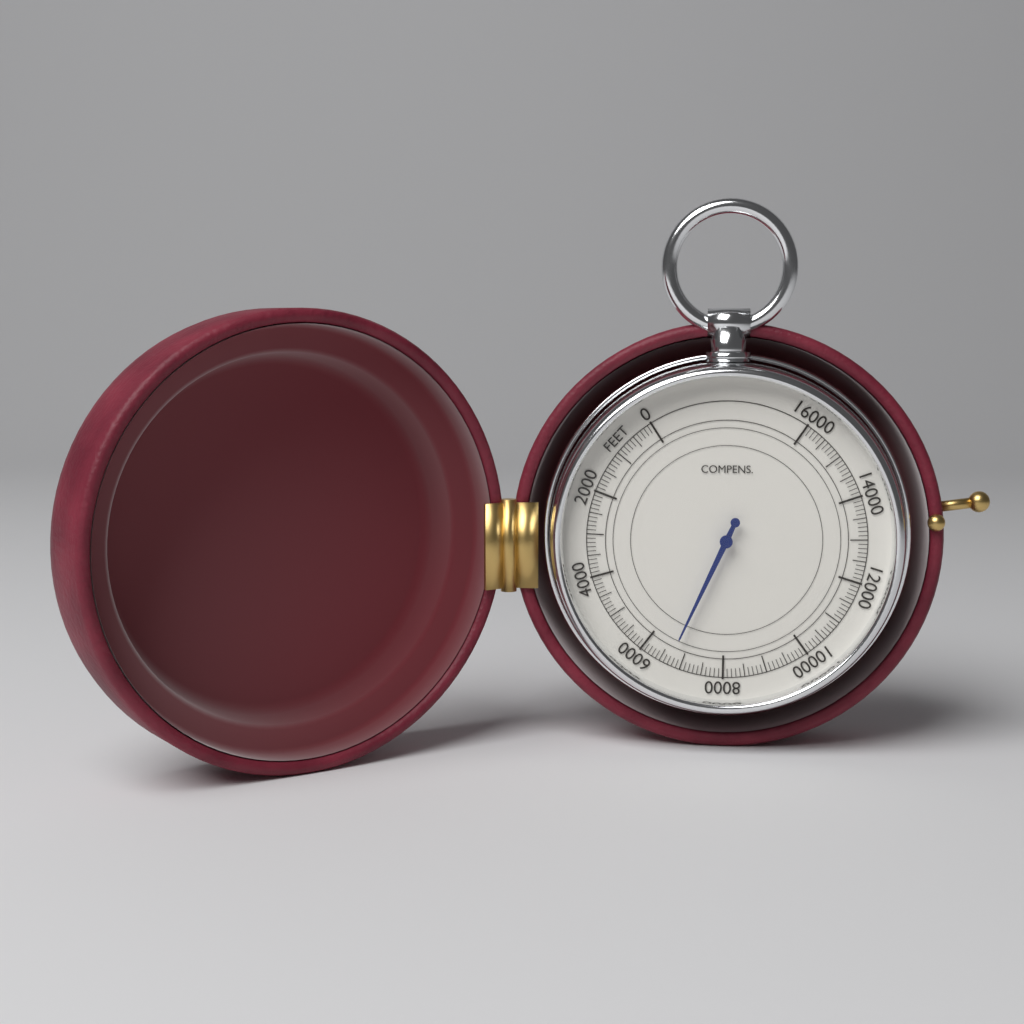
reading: 6700 feet
